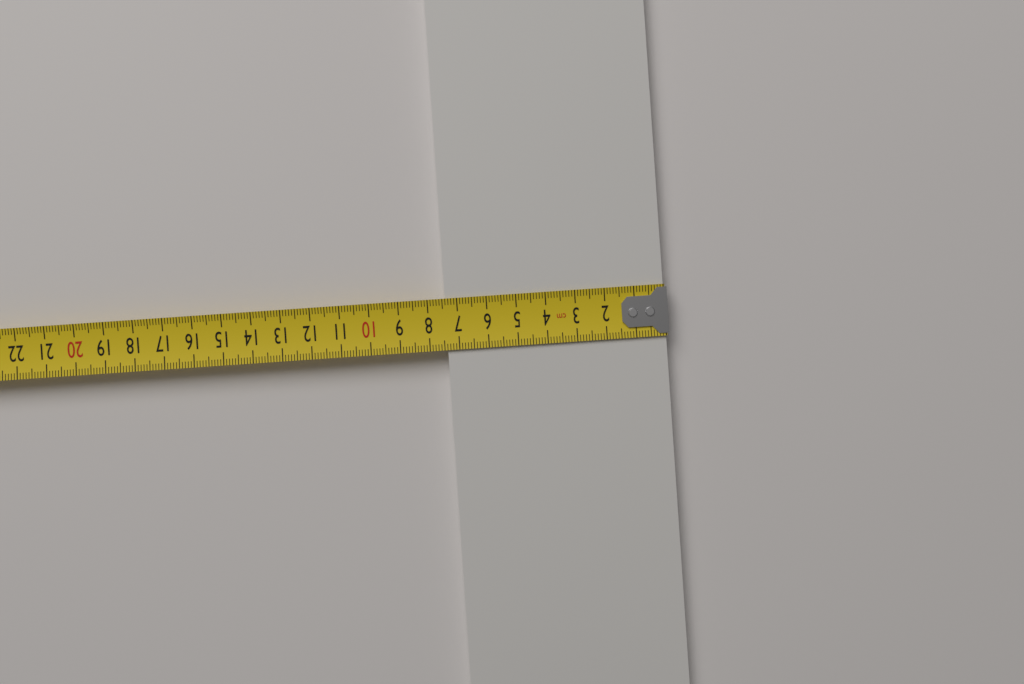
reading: 7.4 cm
